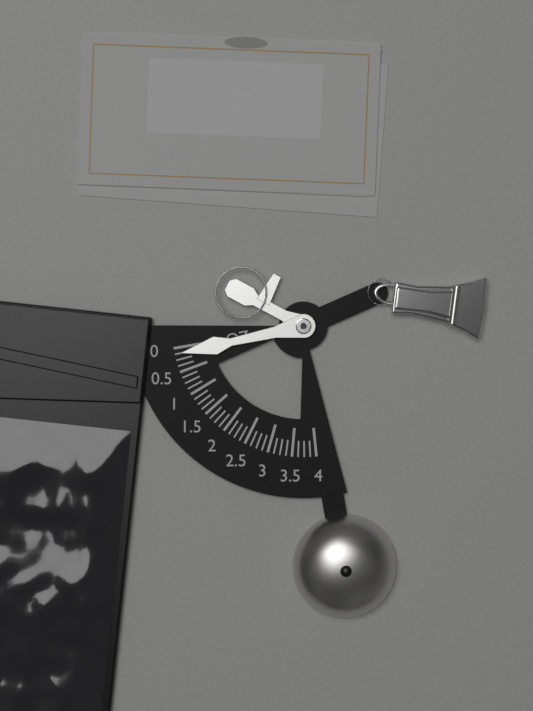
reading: 0.125 oz
